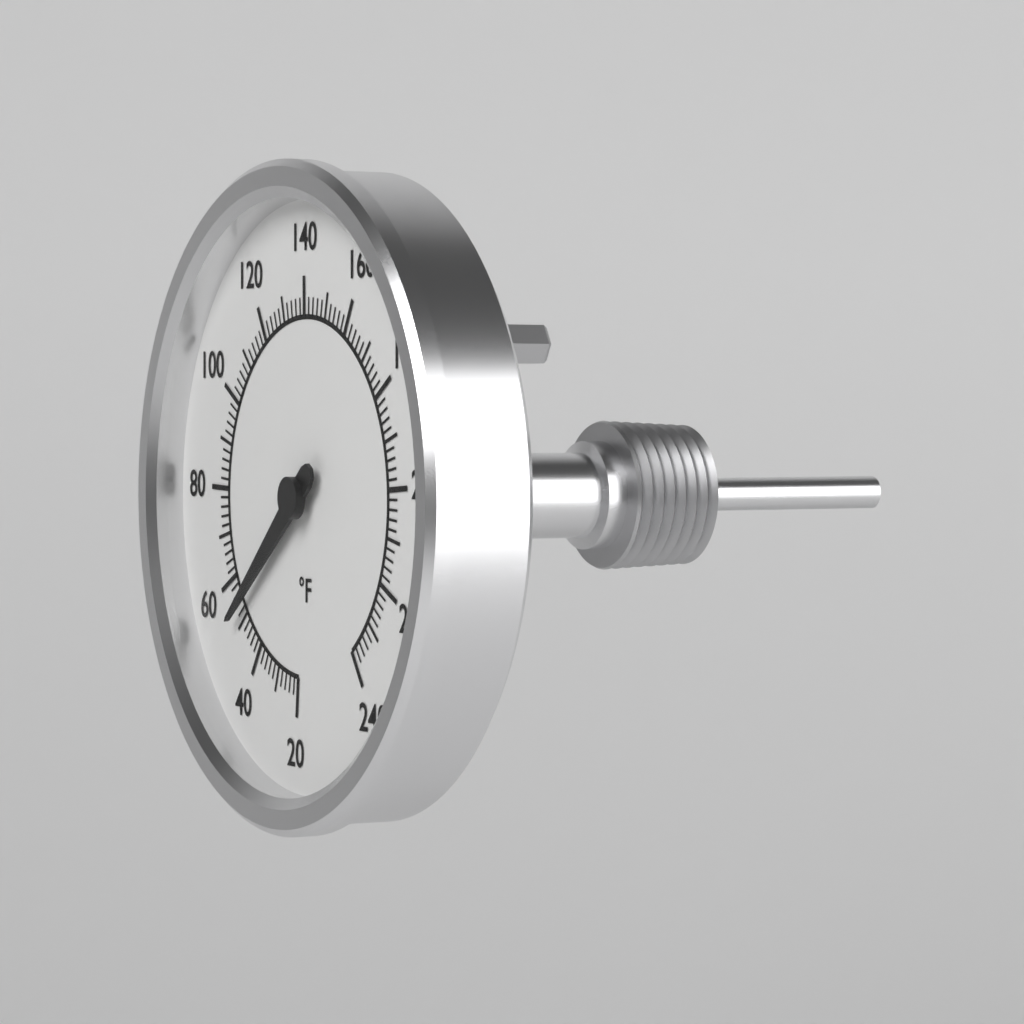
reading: 52 °F
